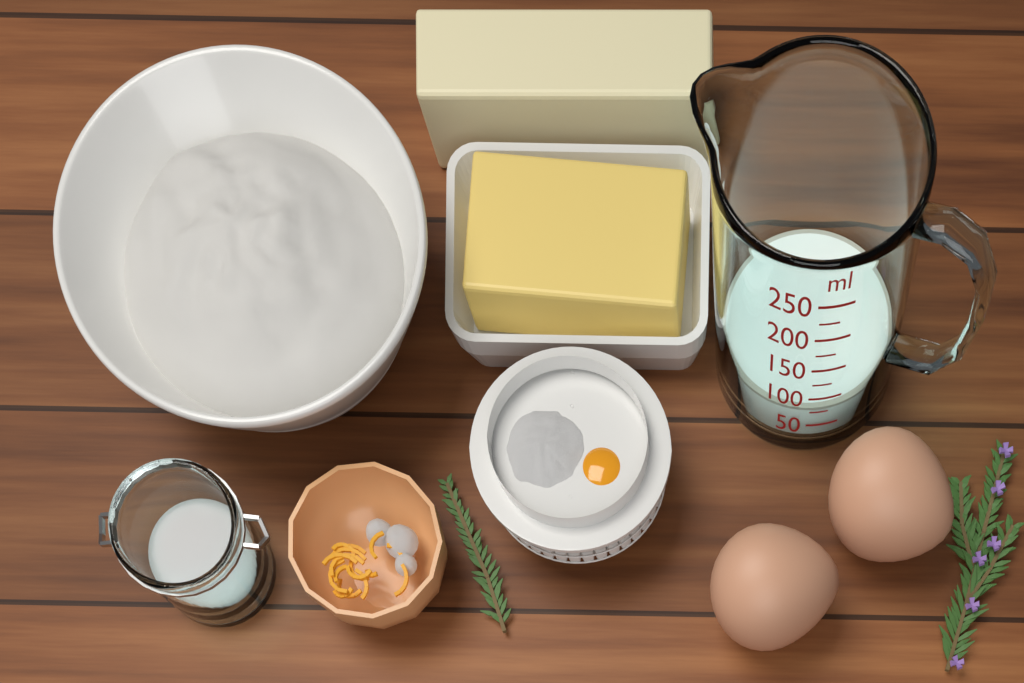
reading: 75 ml
